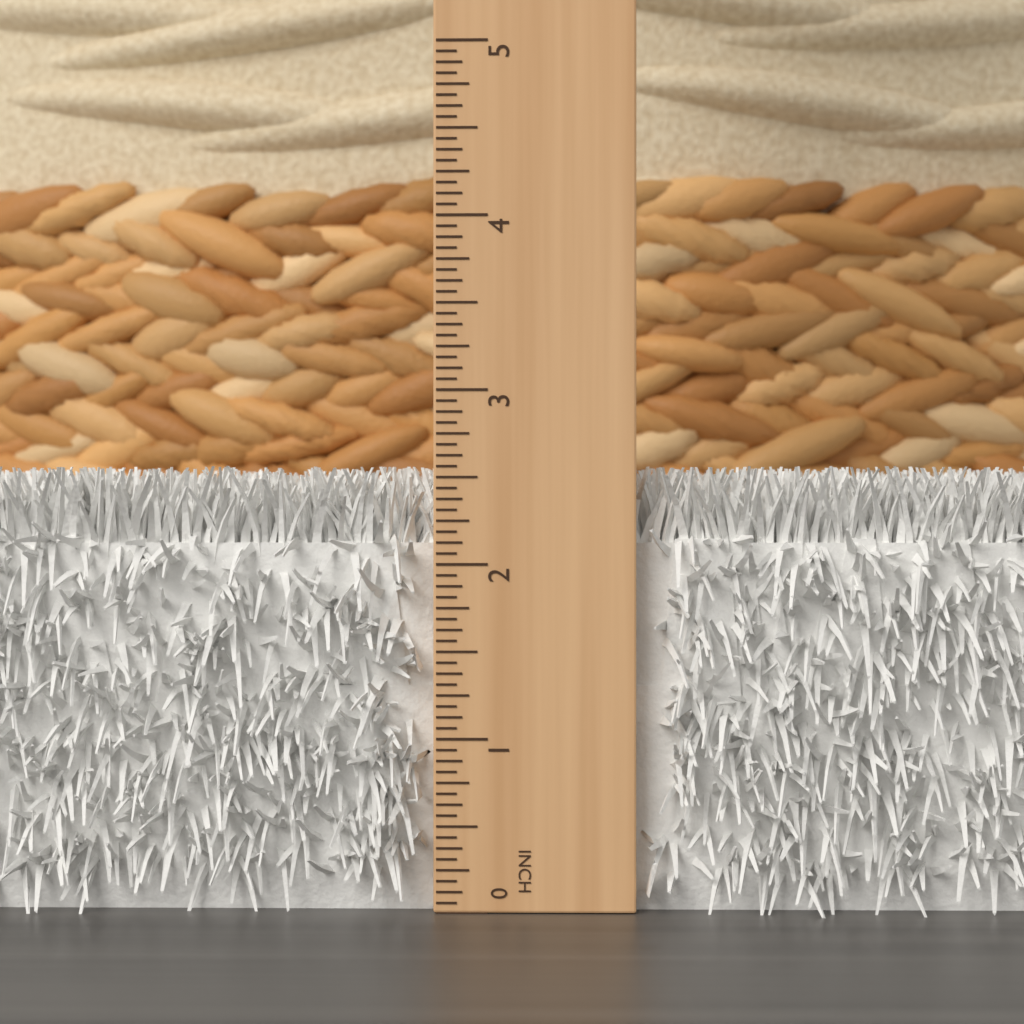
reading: 2.5625 in
